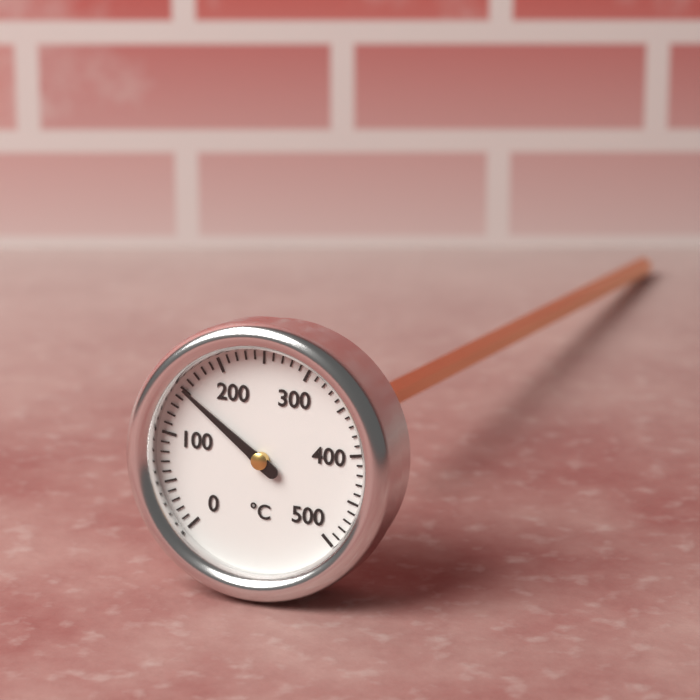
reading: 150 °C
